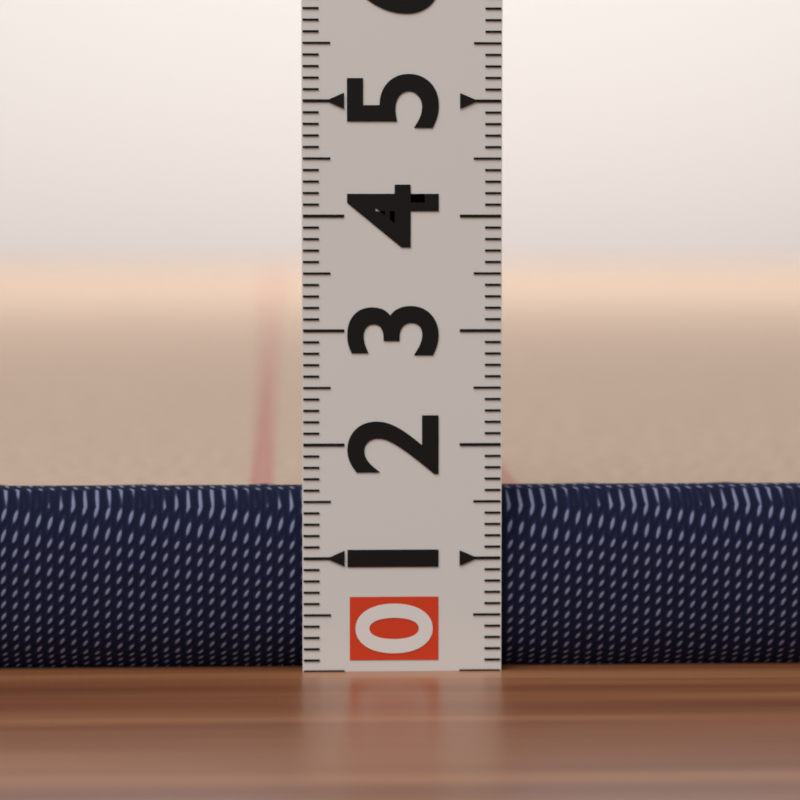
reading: 1.6 (no unit)
